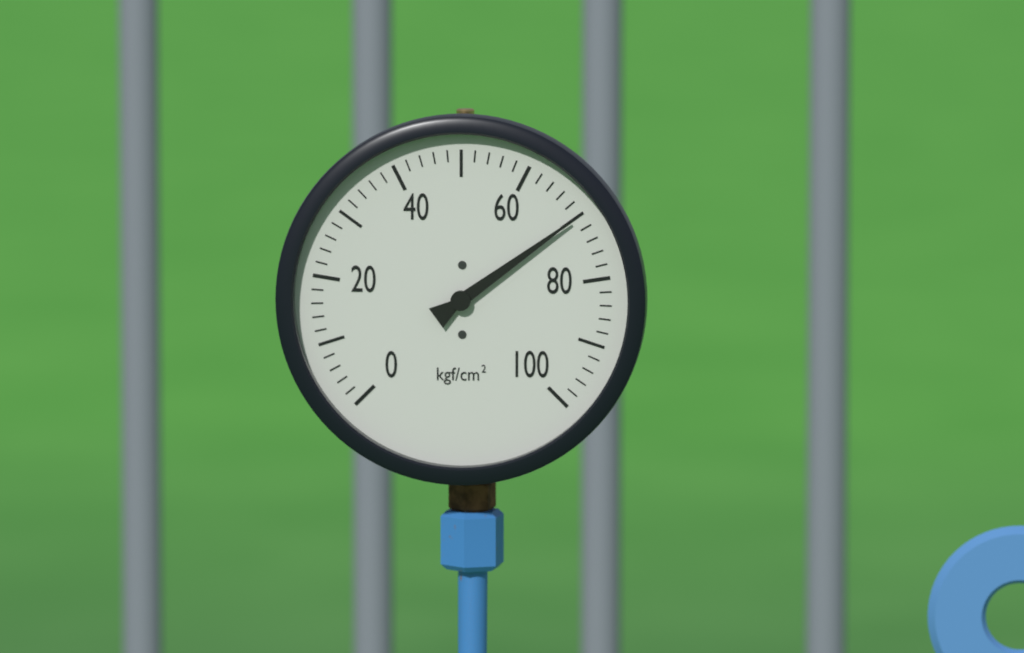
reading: 70 kgf/cm²
